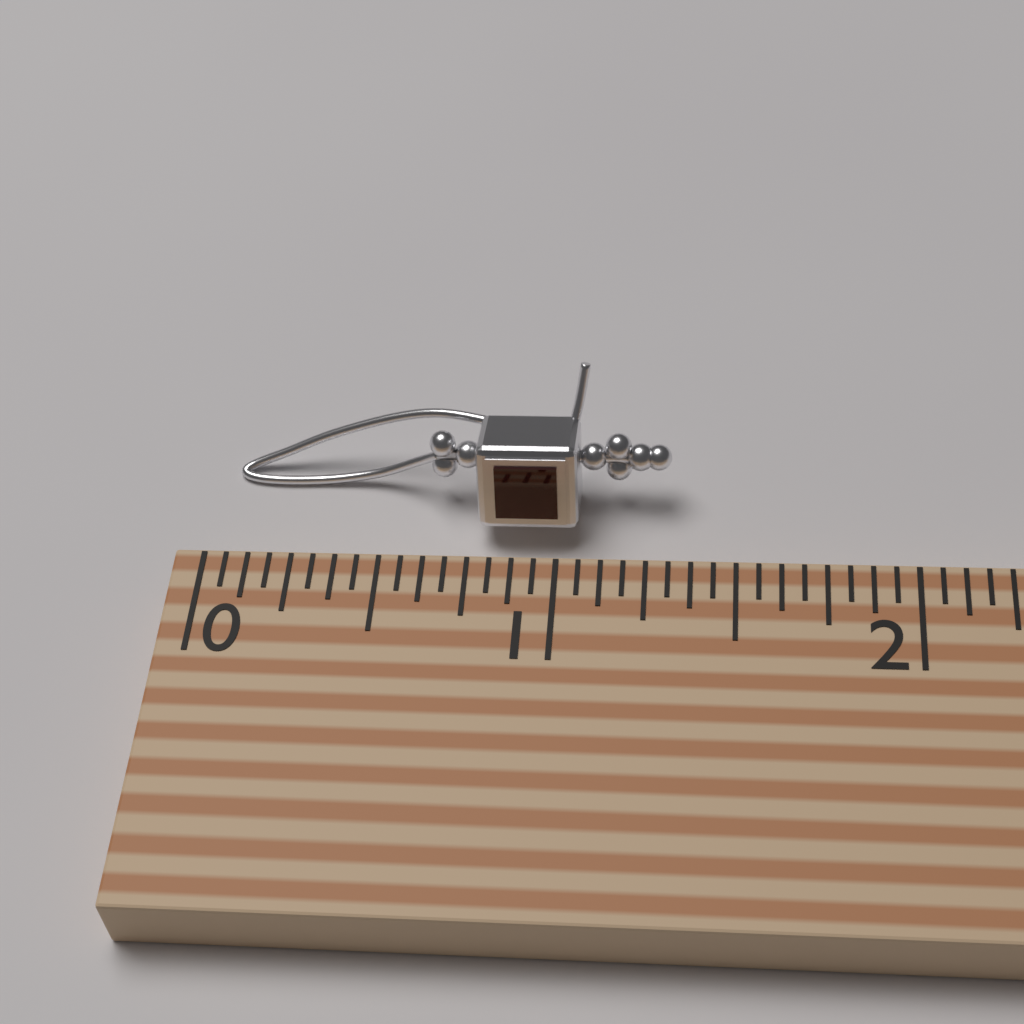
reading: 1.3125 (no unit)
